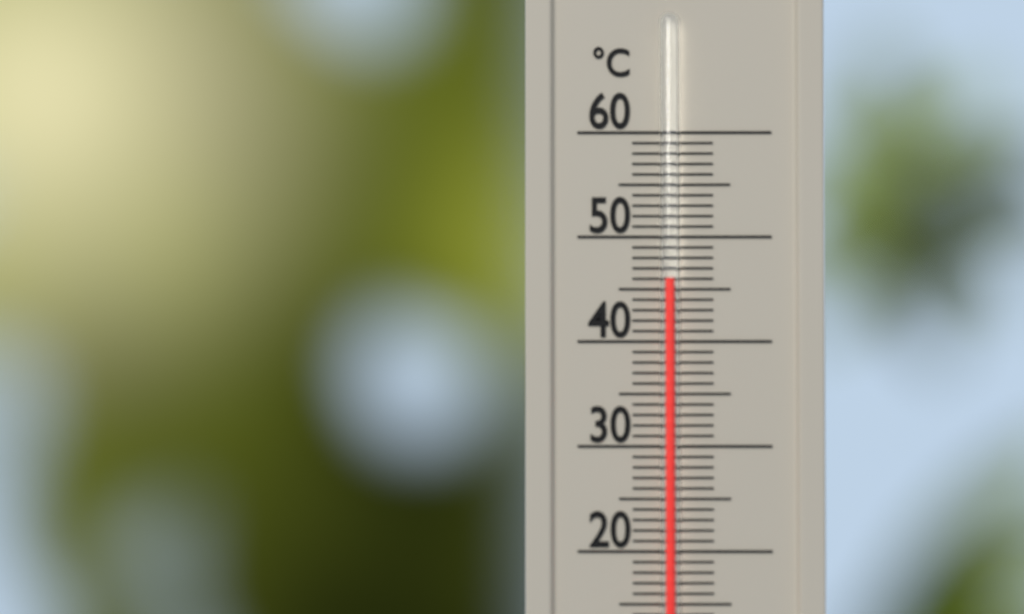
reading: 46 °C
